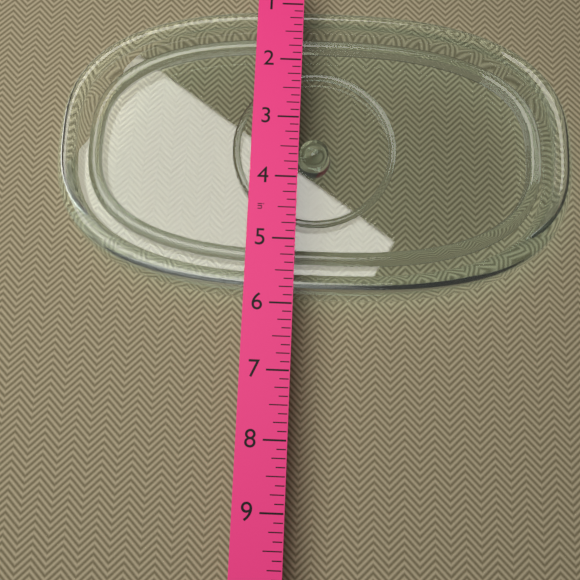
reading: 5.875 in
